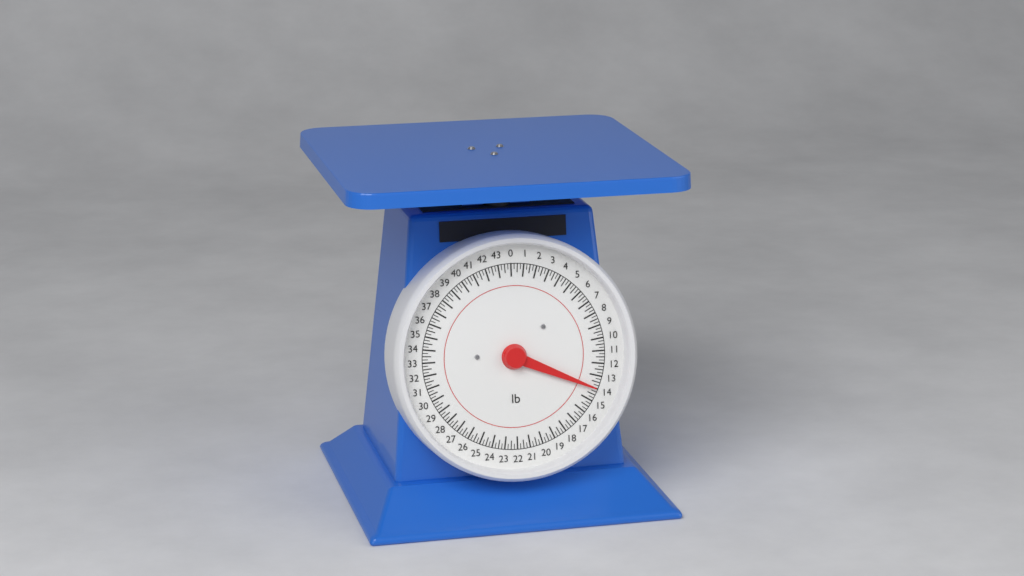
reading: 14.00 lb
